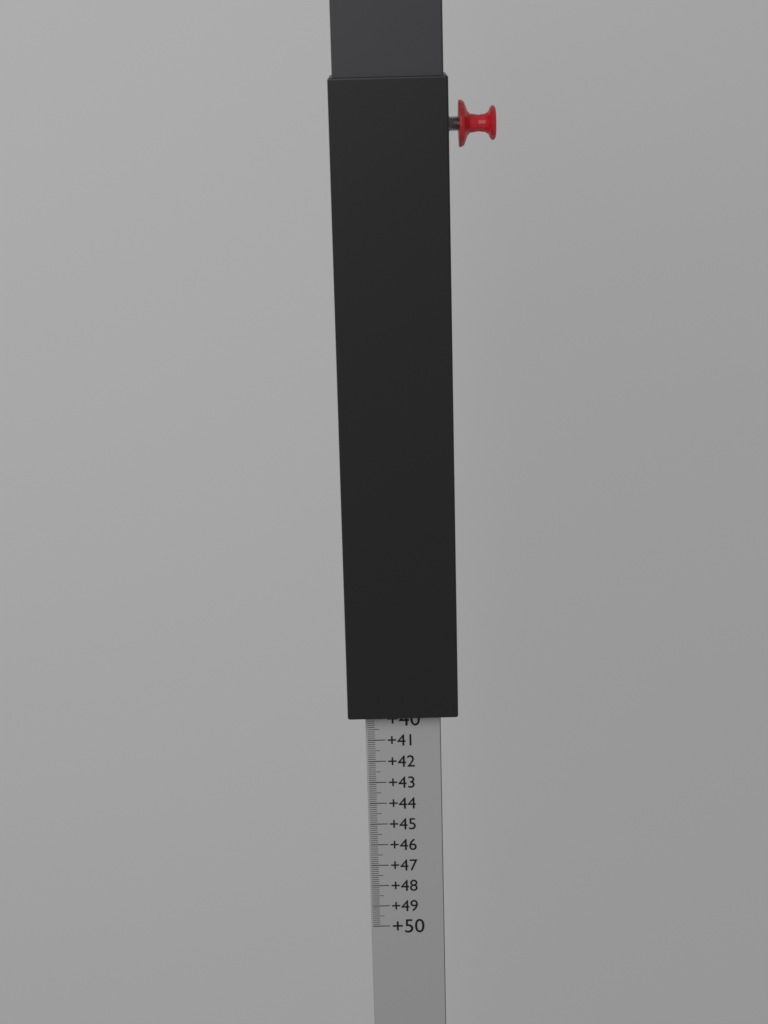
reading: 39.8 (no unit)
